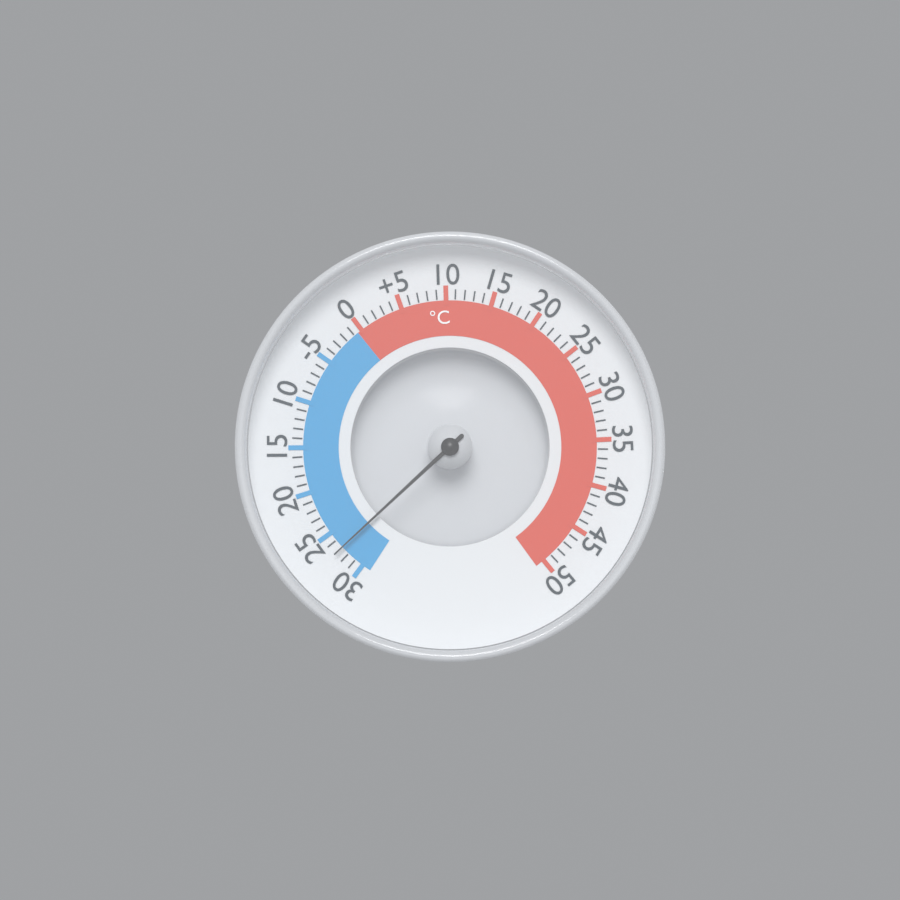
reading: -27 °C
